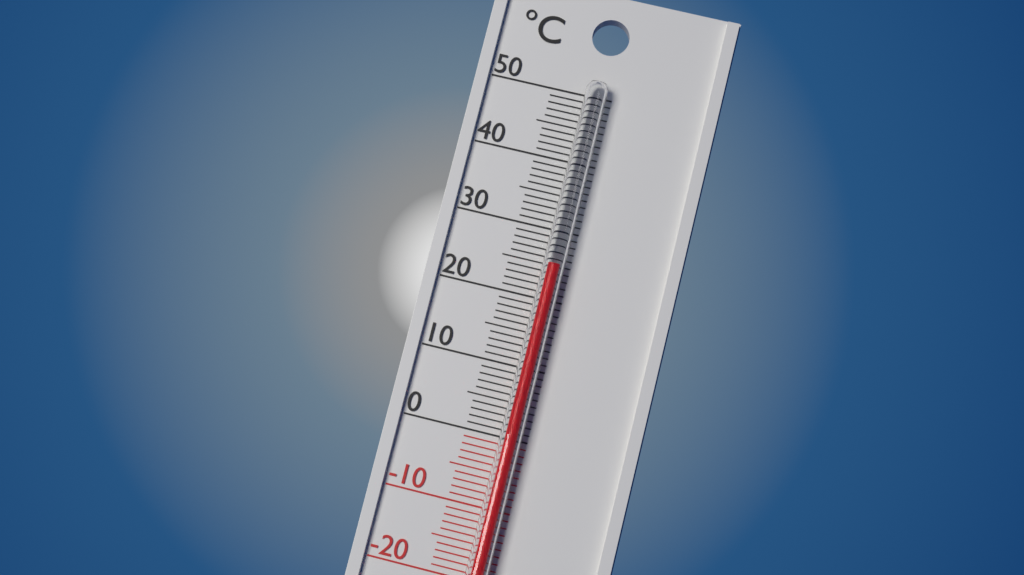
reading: 25 °C
